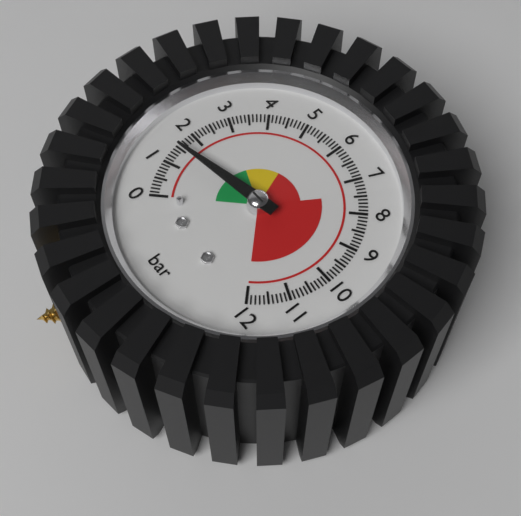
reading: 1.5 bar
